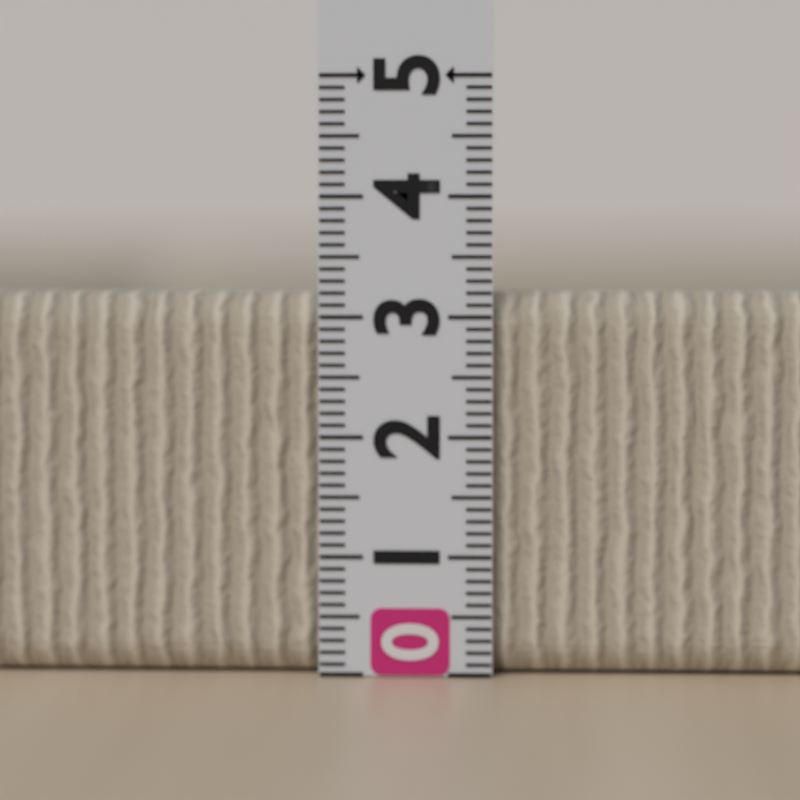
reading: 3.2 (no unit)
